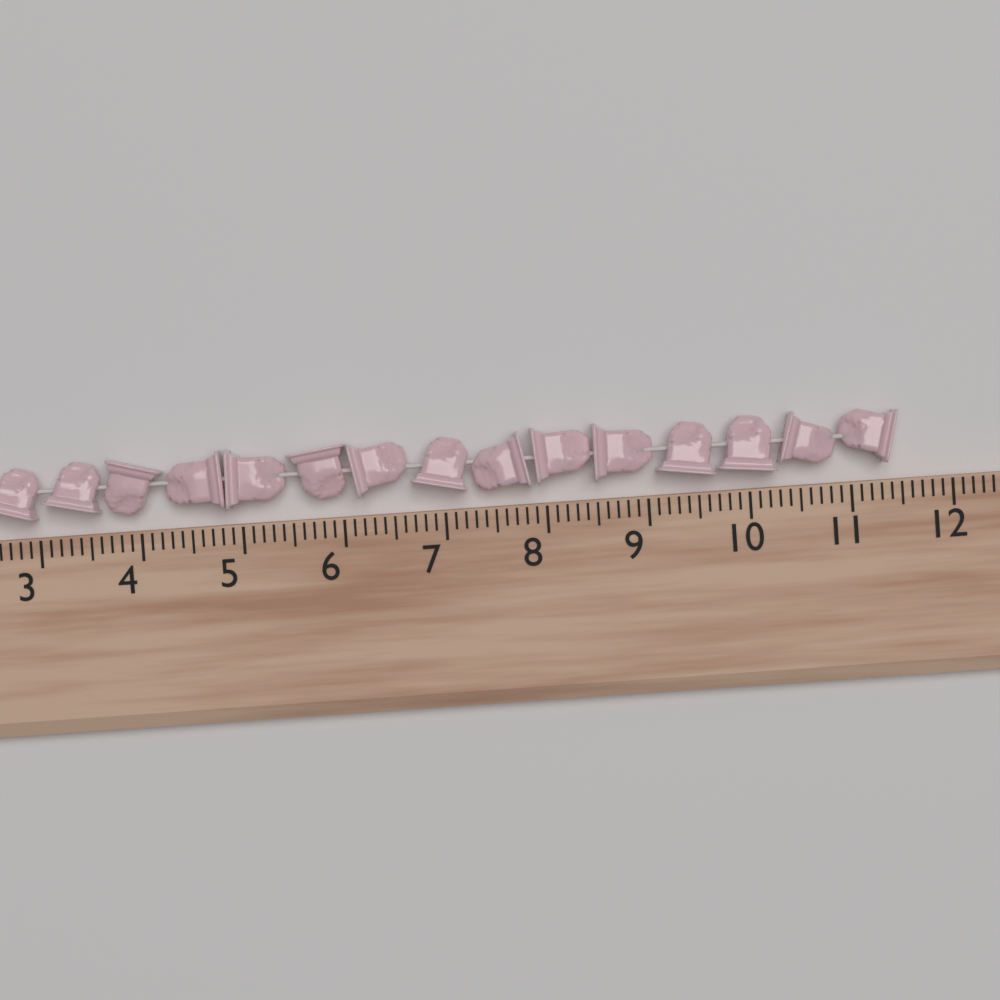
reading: 11.5 (no unit)
